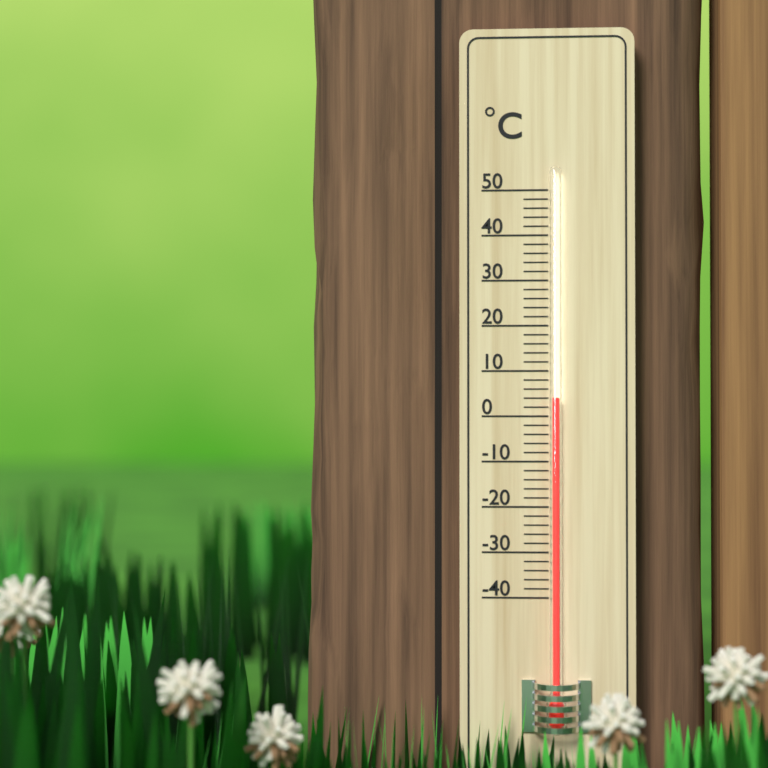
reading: 4 °C
